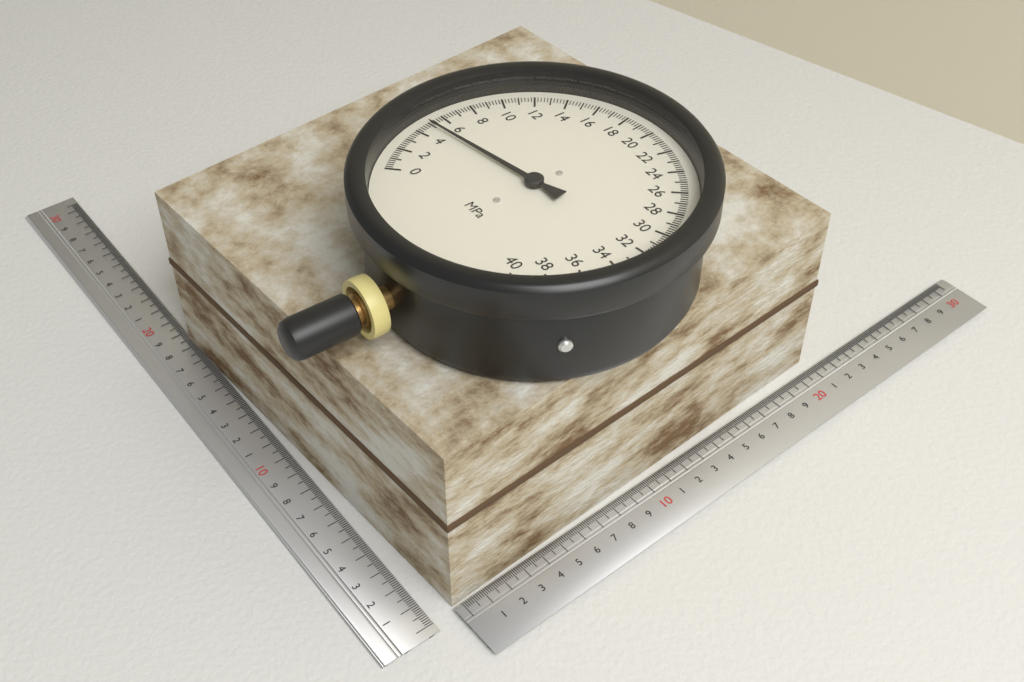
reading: 5.0 MPa
